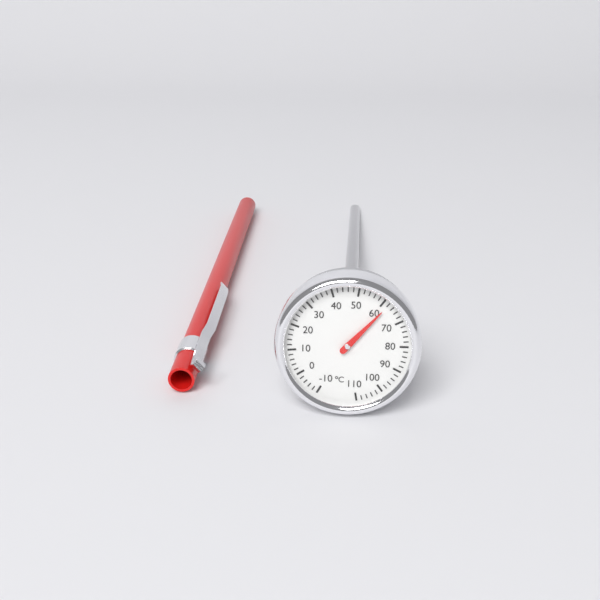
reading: 62 °C
